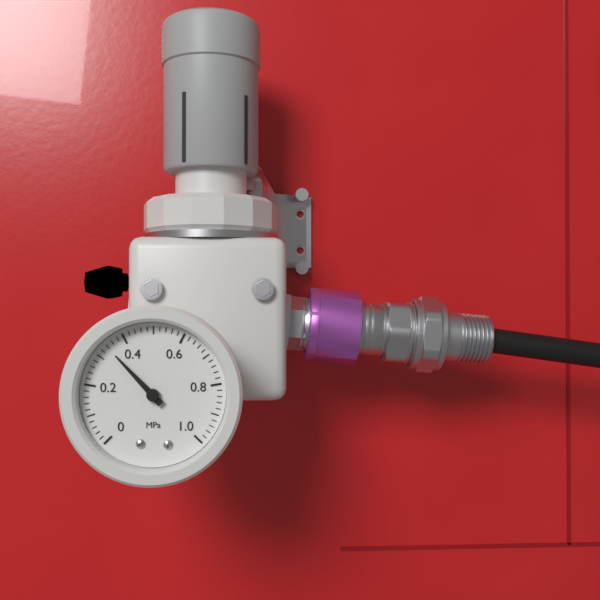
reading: 0.34 MPa
